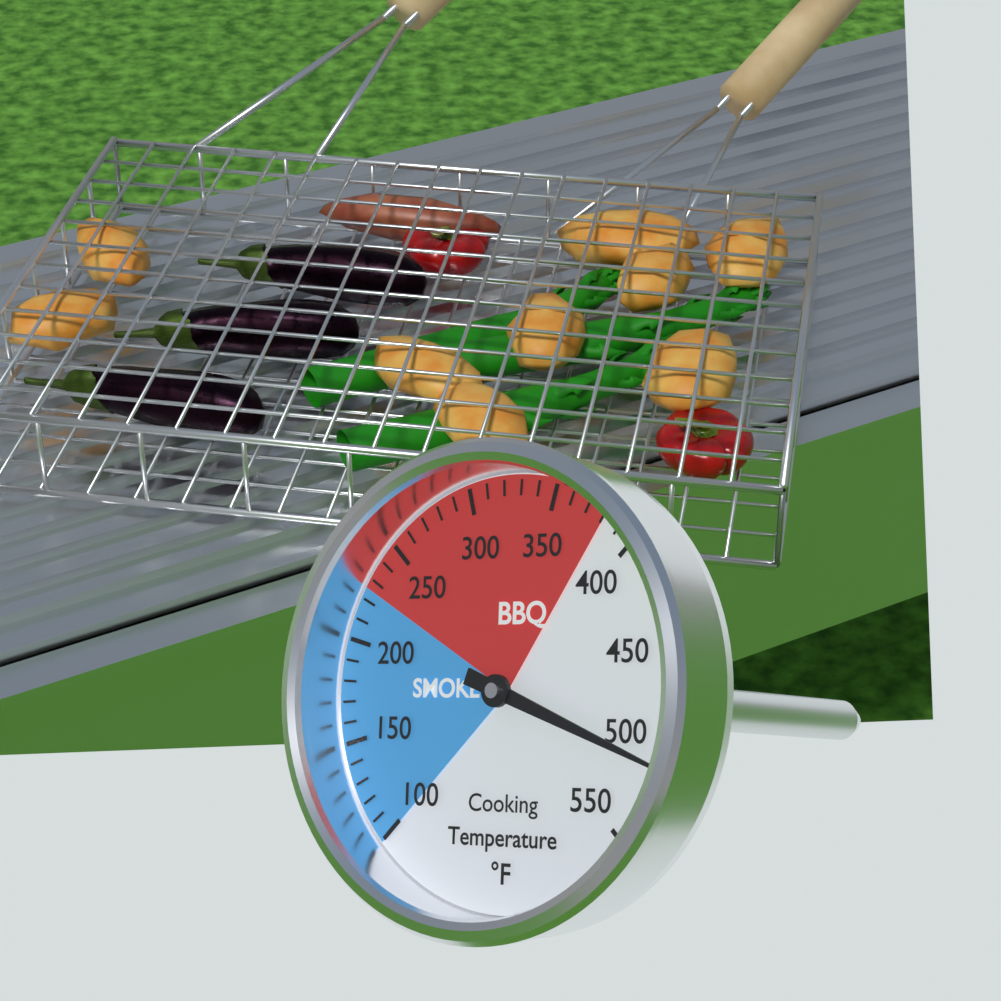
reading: 510 °F
